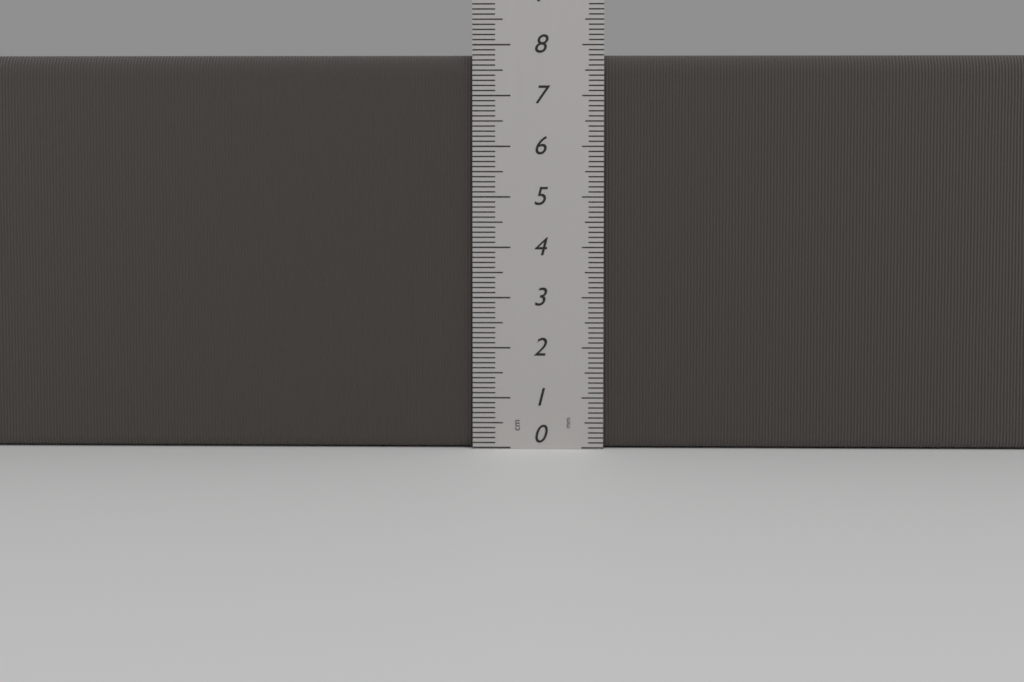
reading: 7.8 cm
